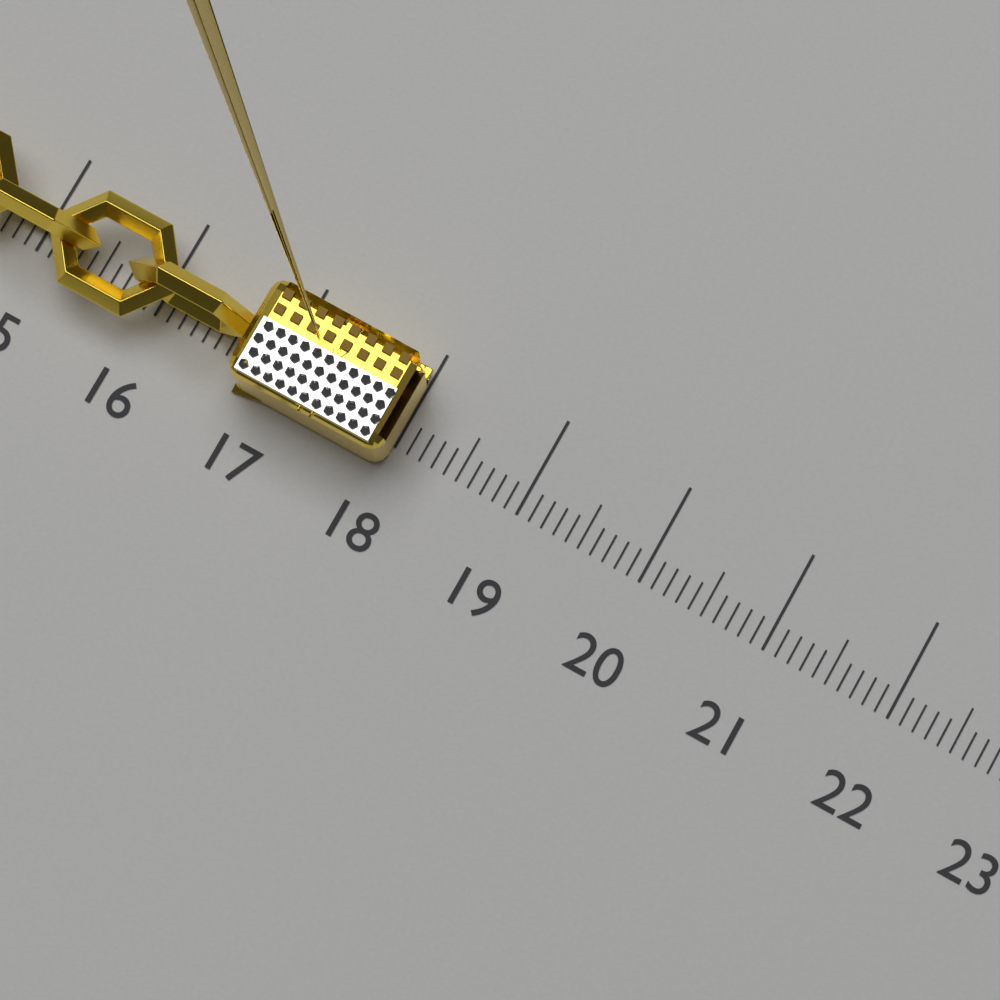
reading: 18.0 (no unit)
